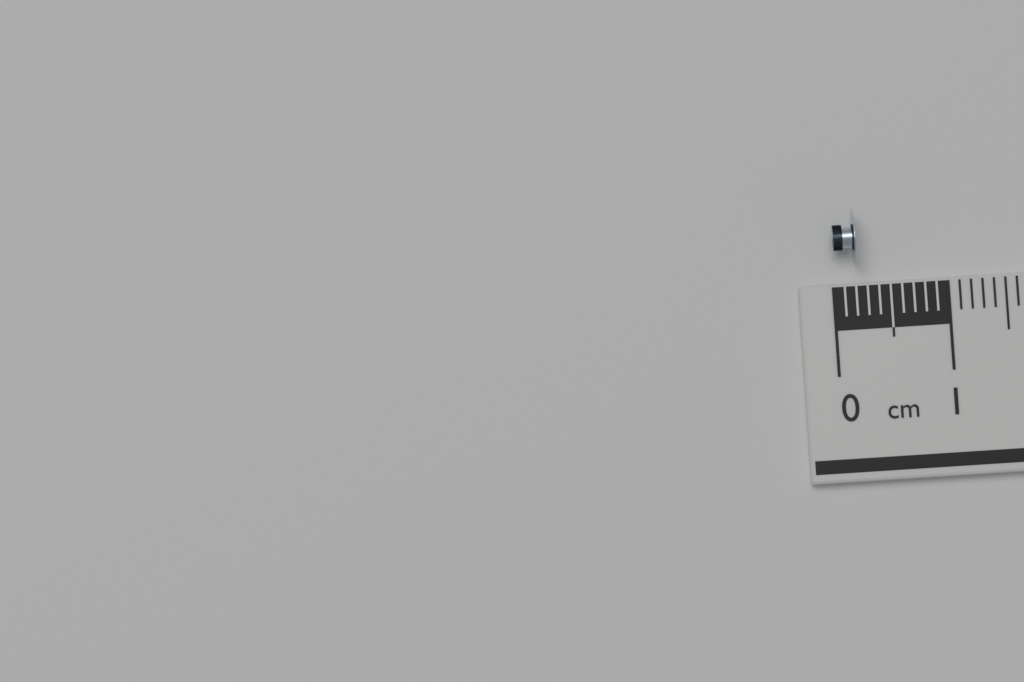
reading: 0.2 cm
